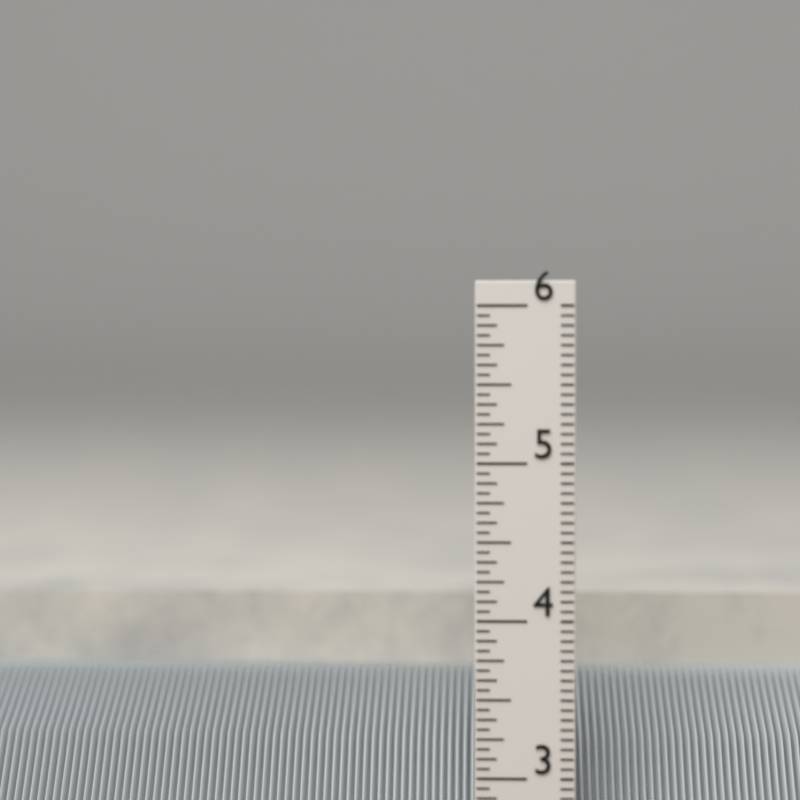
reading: 4.0000 in
